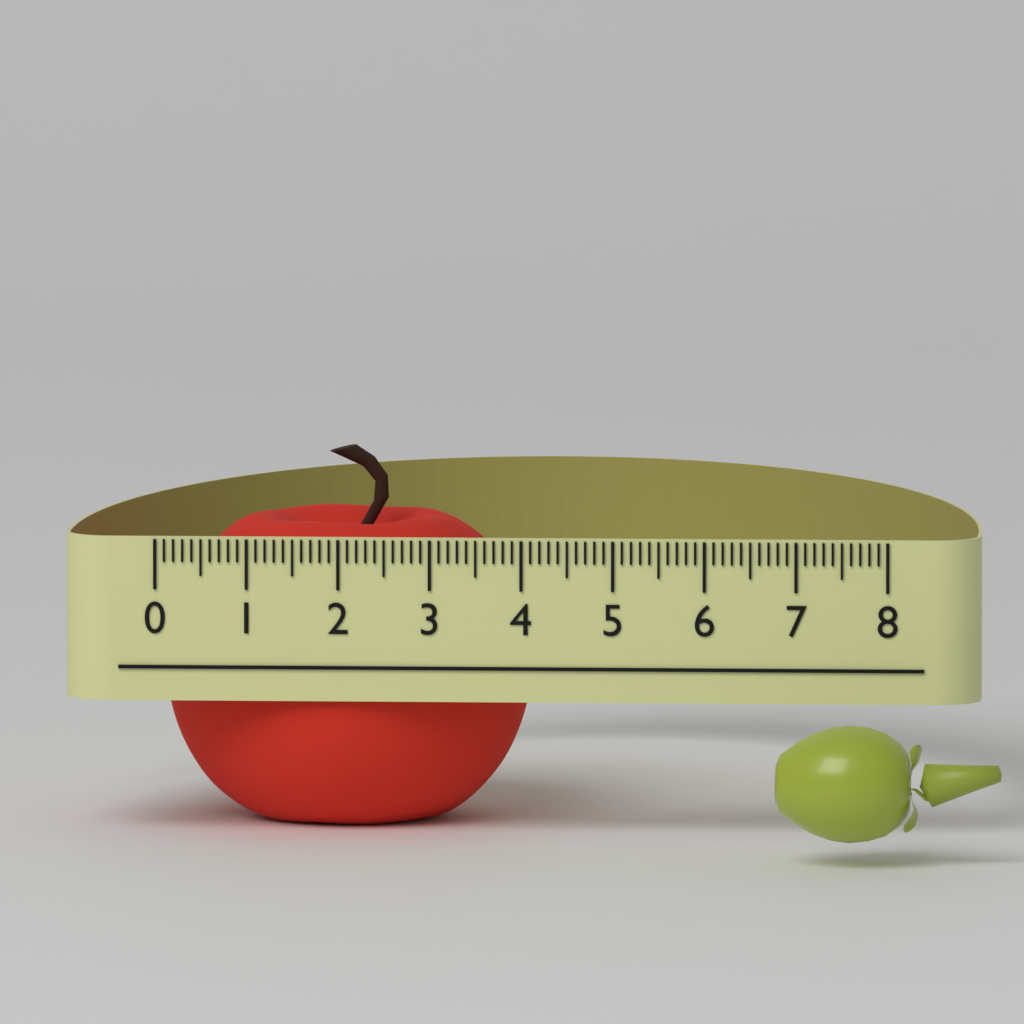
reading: 4.0 (no unit)
